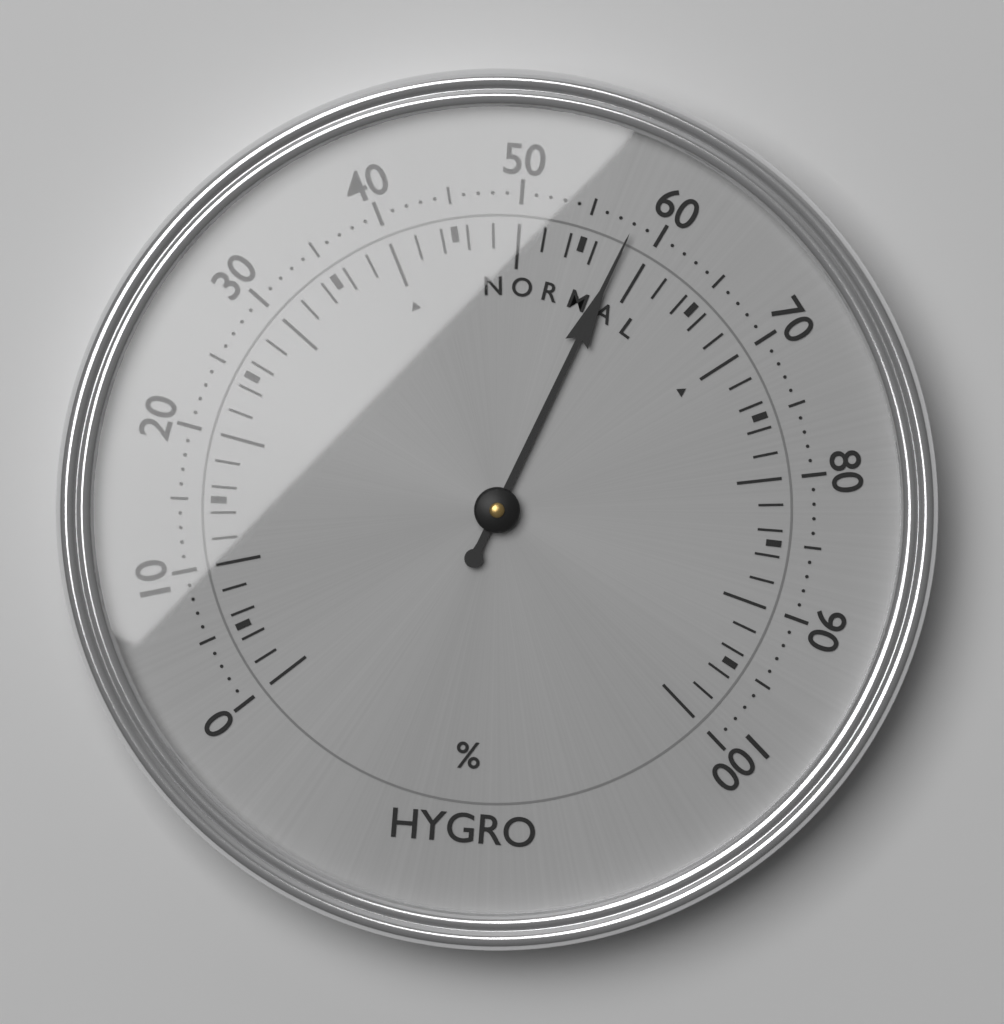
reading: 58 %
